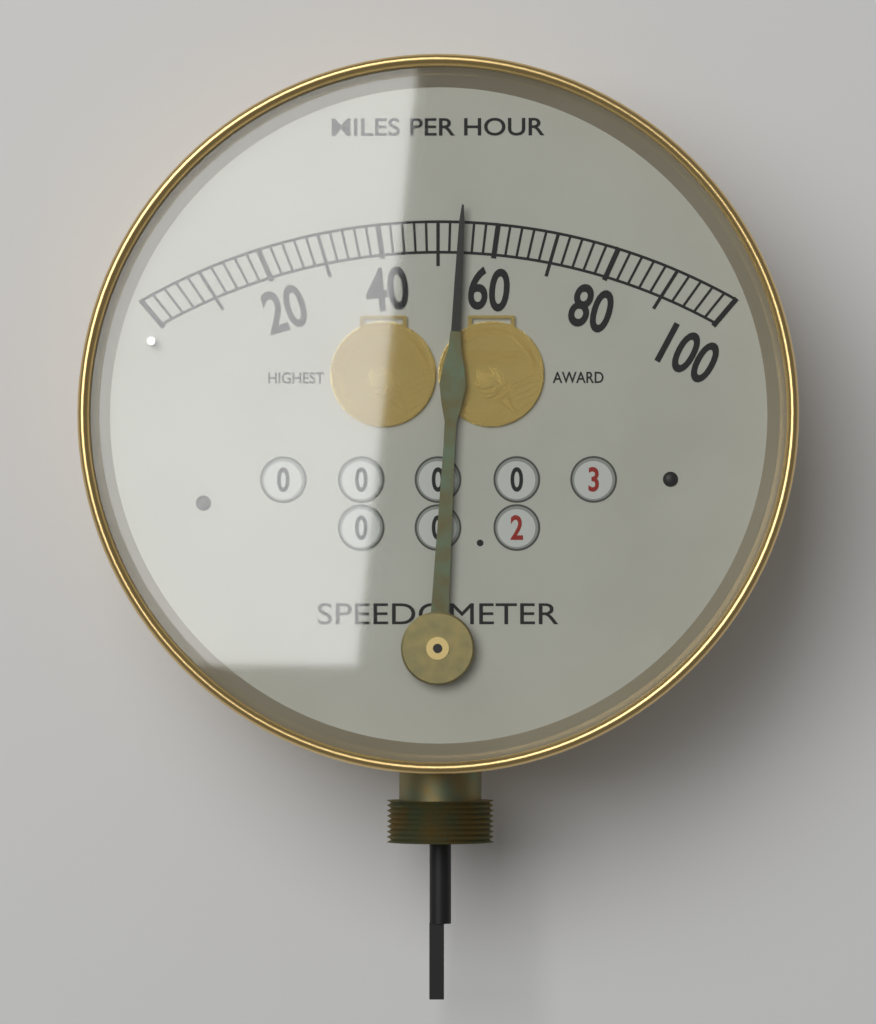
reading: 54 mph
